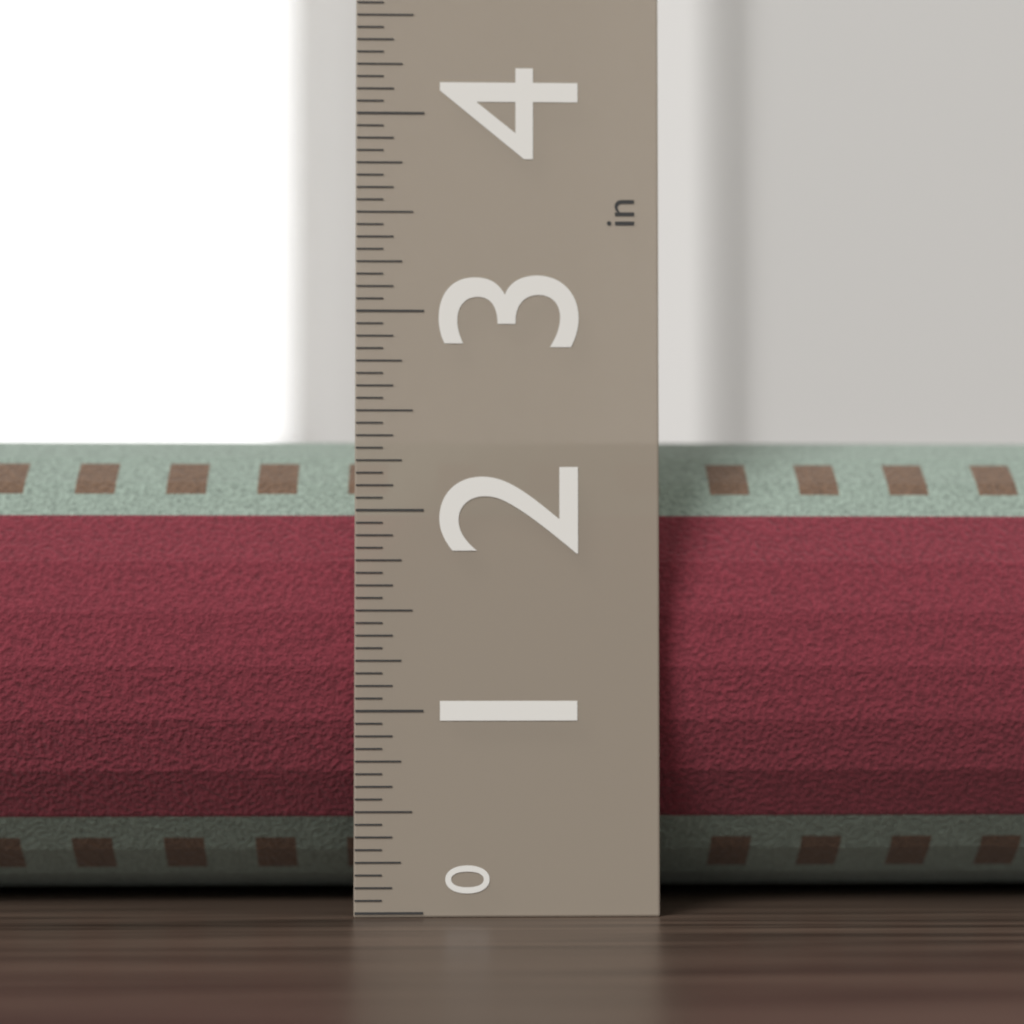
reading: 2.4375 in
